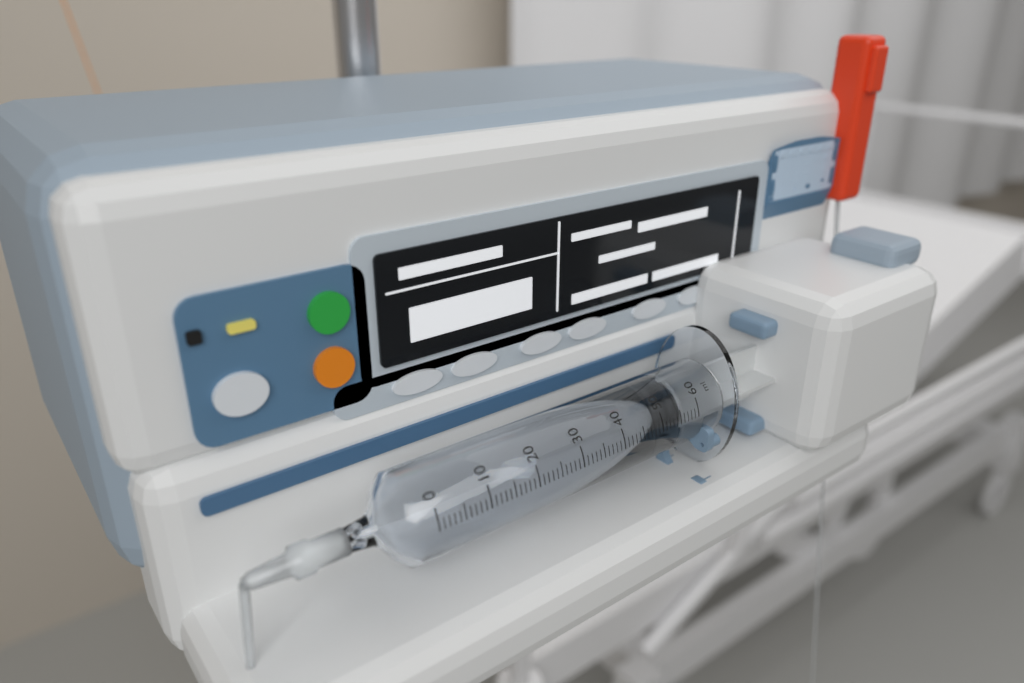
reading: 48 ml
